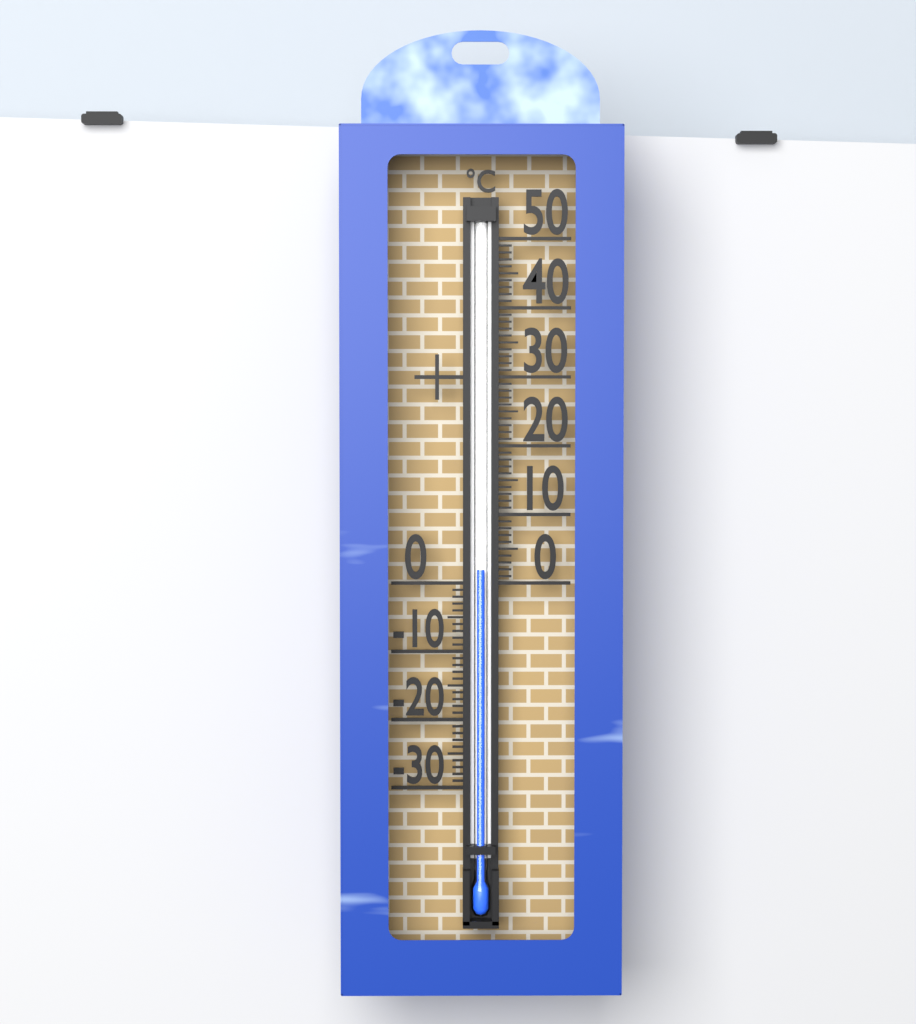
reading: 2 °C
